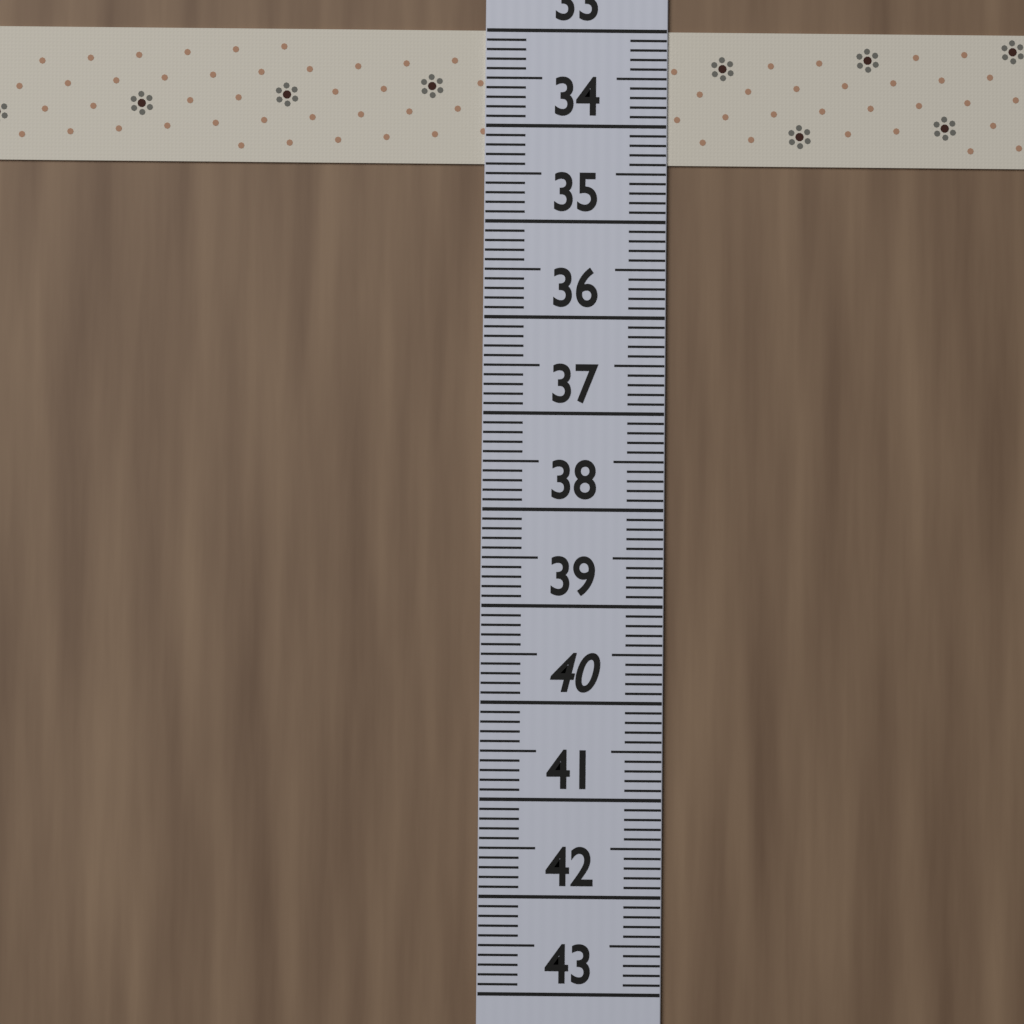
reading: 34.4 (no unit)
